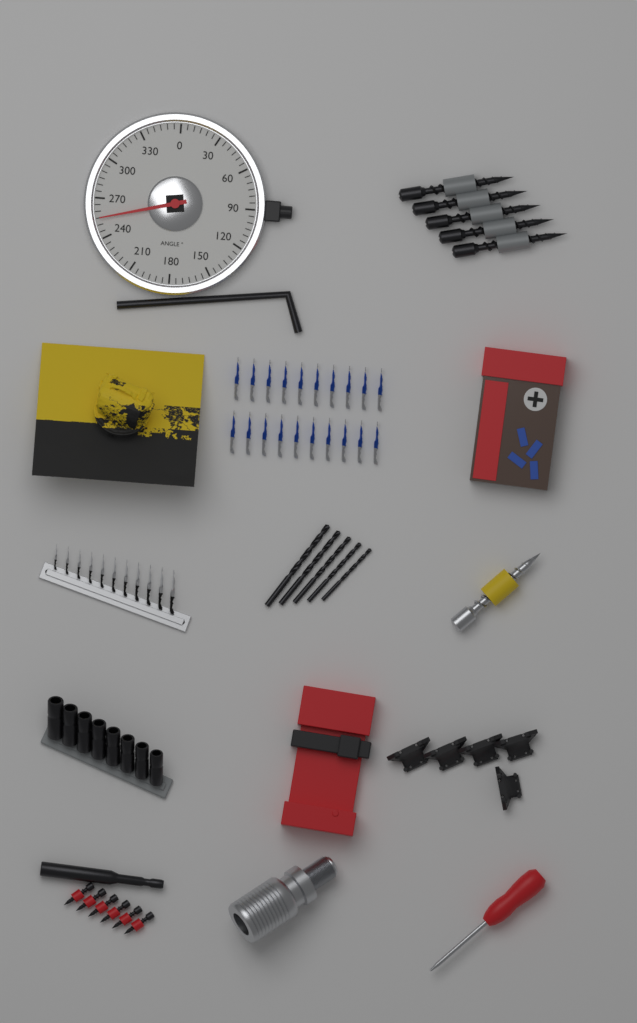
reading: 255 °
